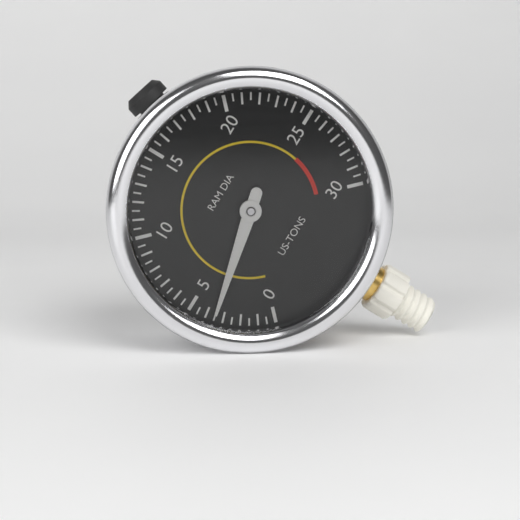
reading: 3.5 US-TONS
